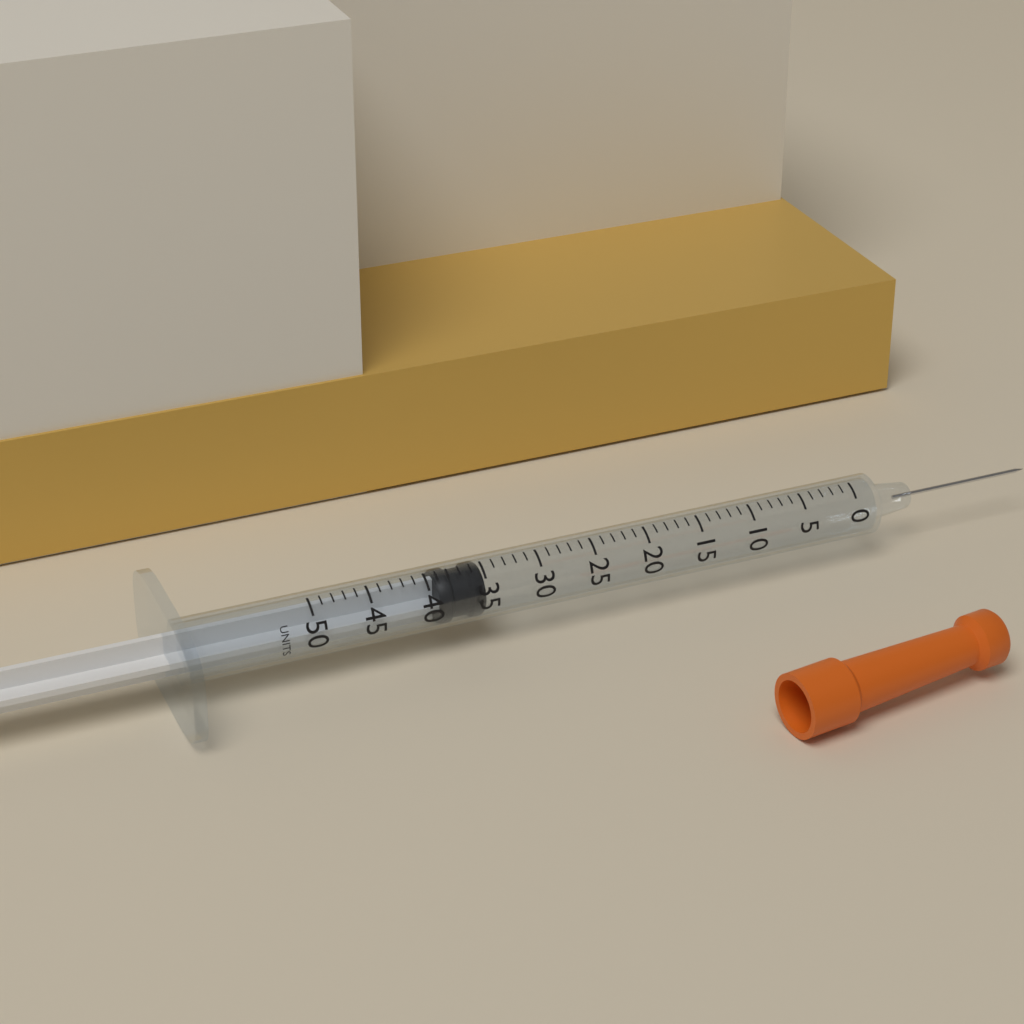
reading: 35 units
